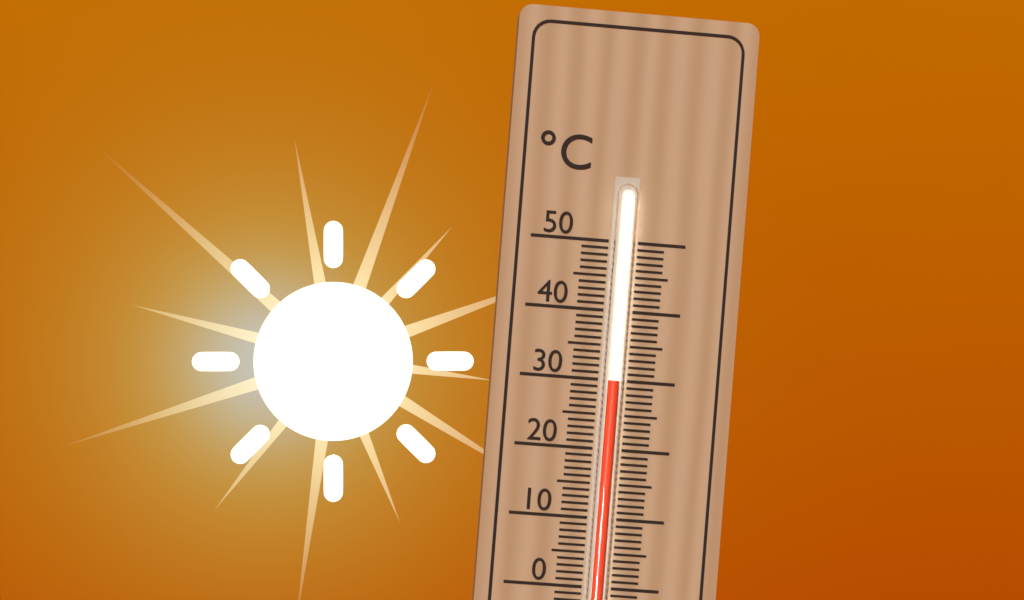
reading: 30 °C
